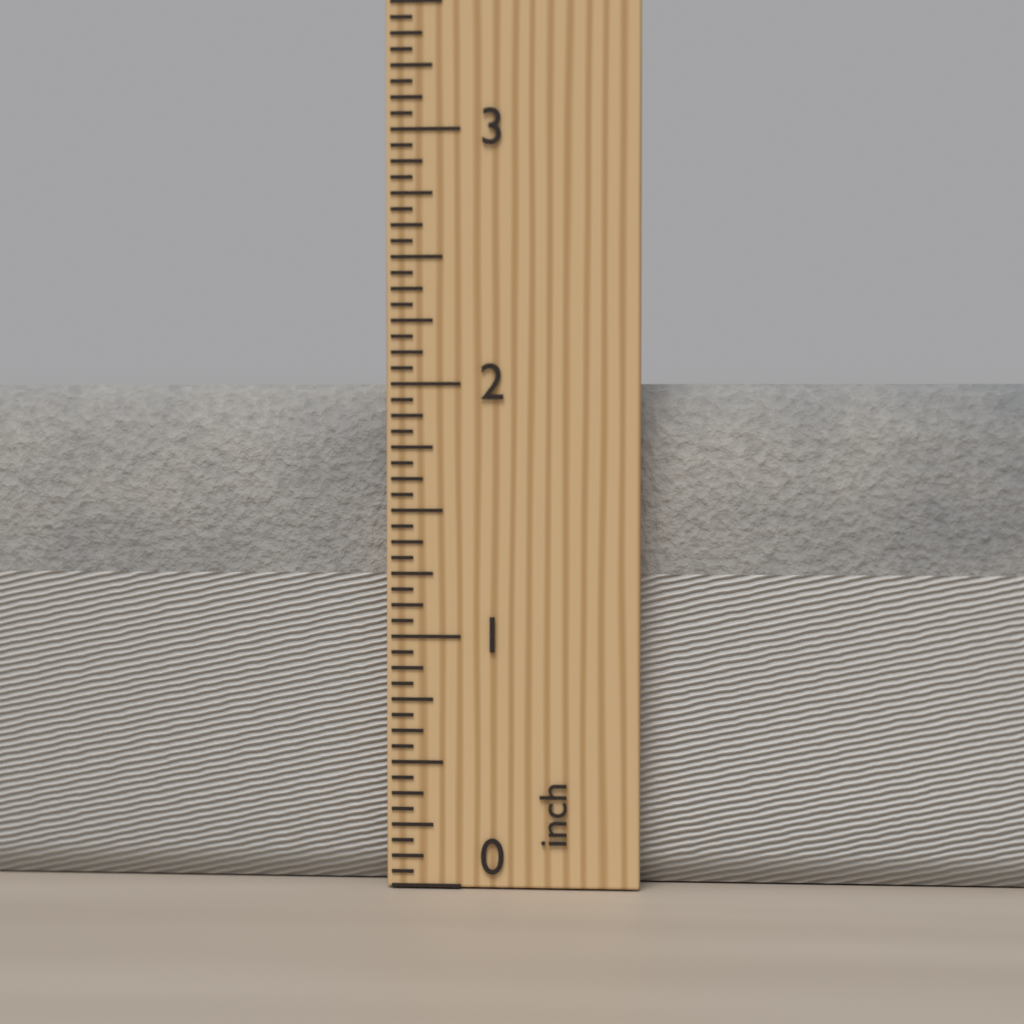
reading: 2.0000 inch
